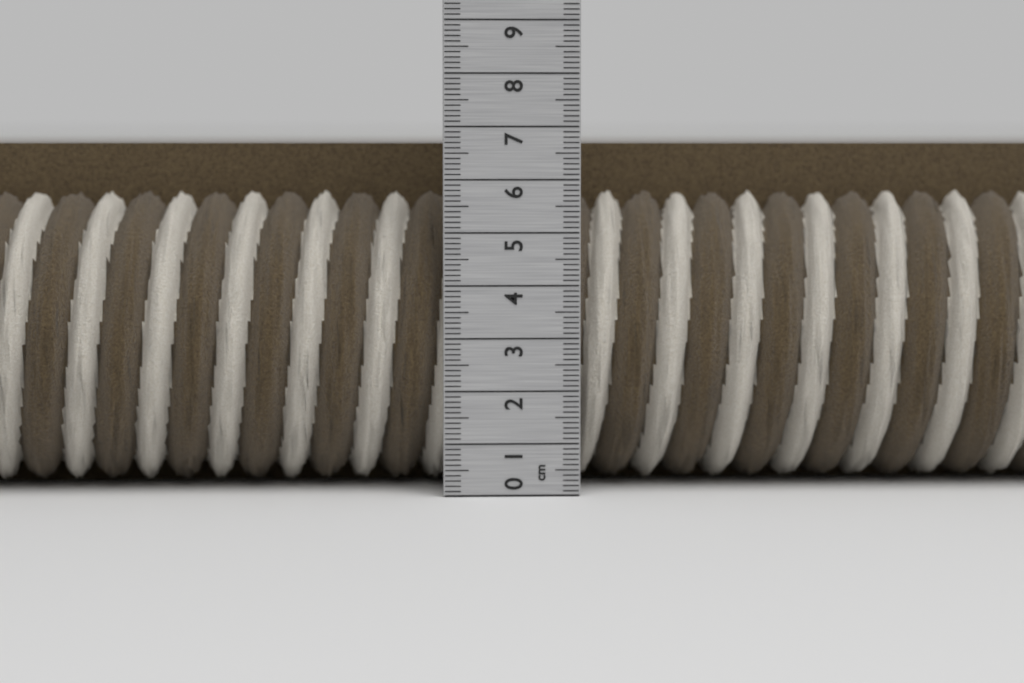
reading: 6.7 cm
